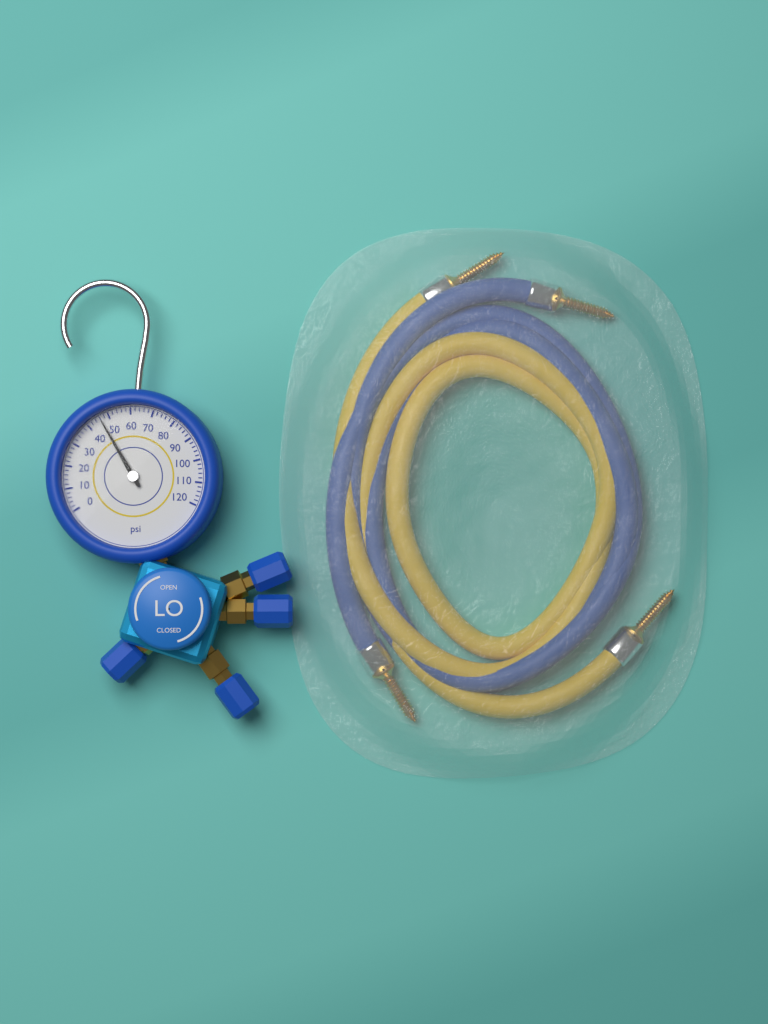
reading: 46 psi
